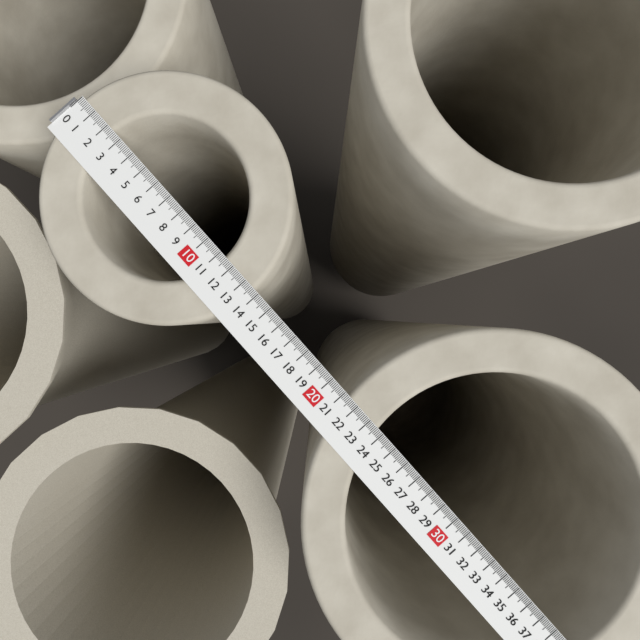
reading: 13.7 (no unit)
